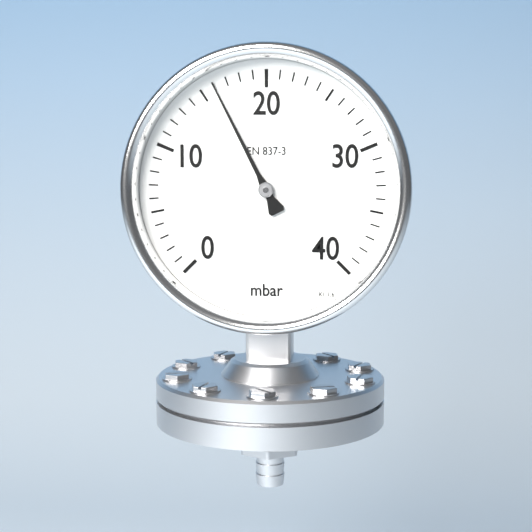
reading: 16 mbar
